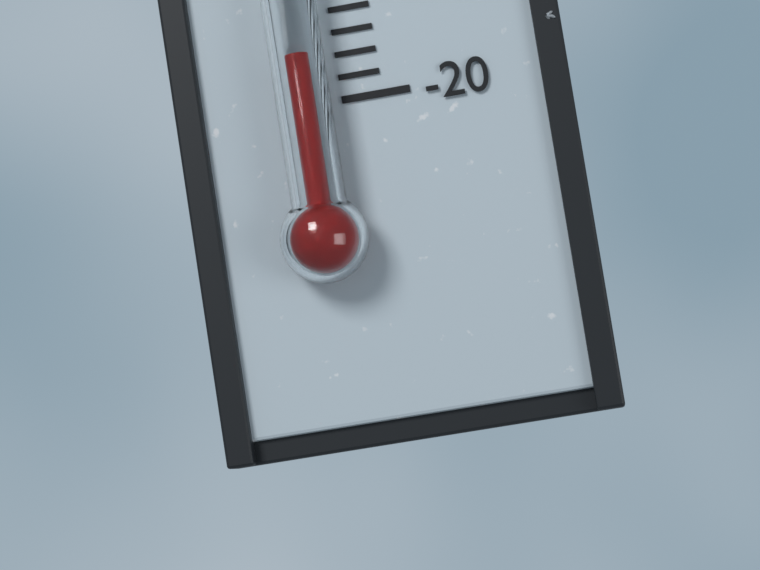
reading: -18 °C
